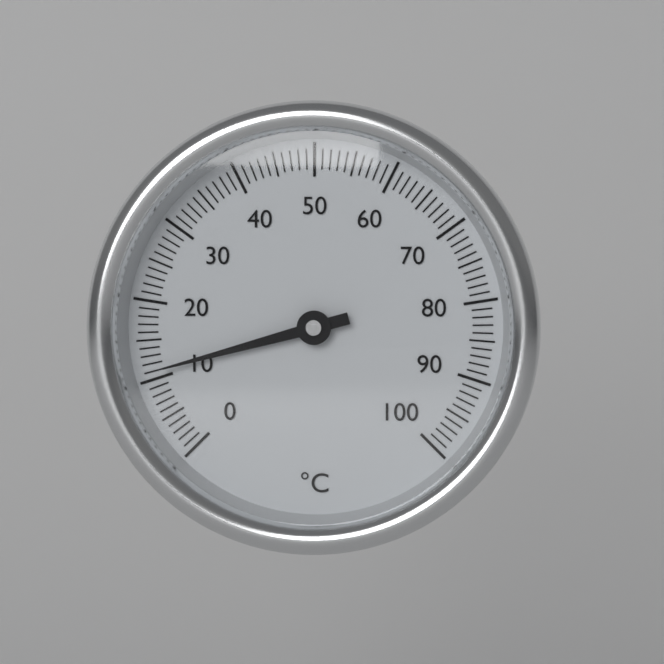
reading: 11 °C
